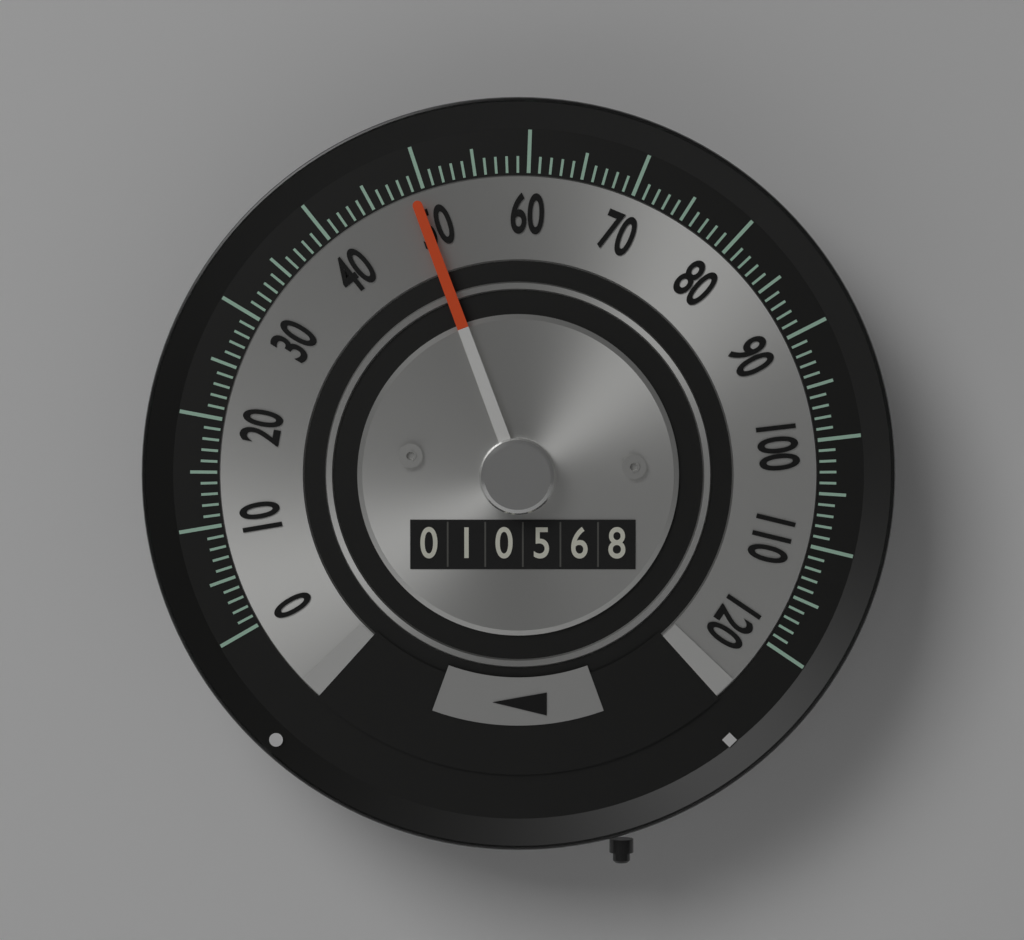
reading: 49 (no unit)
